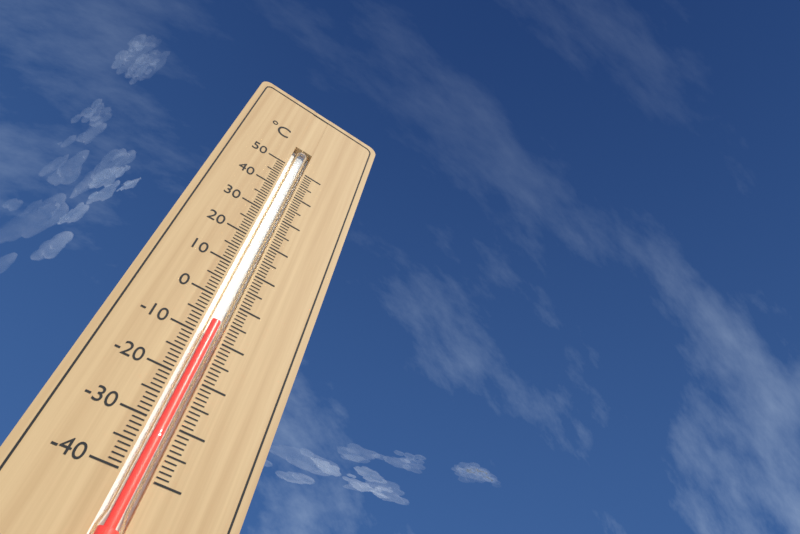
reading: -6 °C
